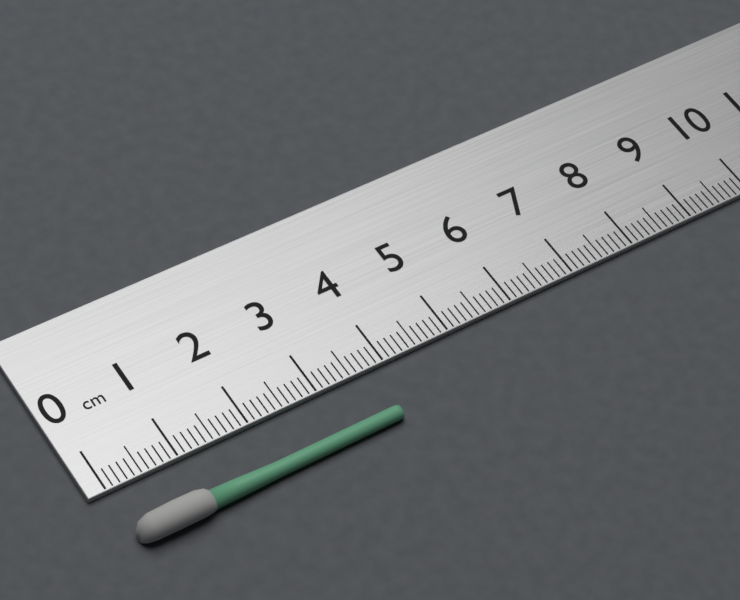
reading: 3.8 cm
